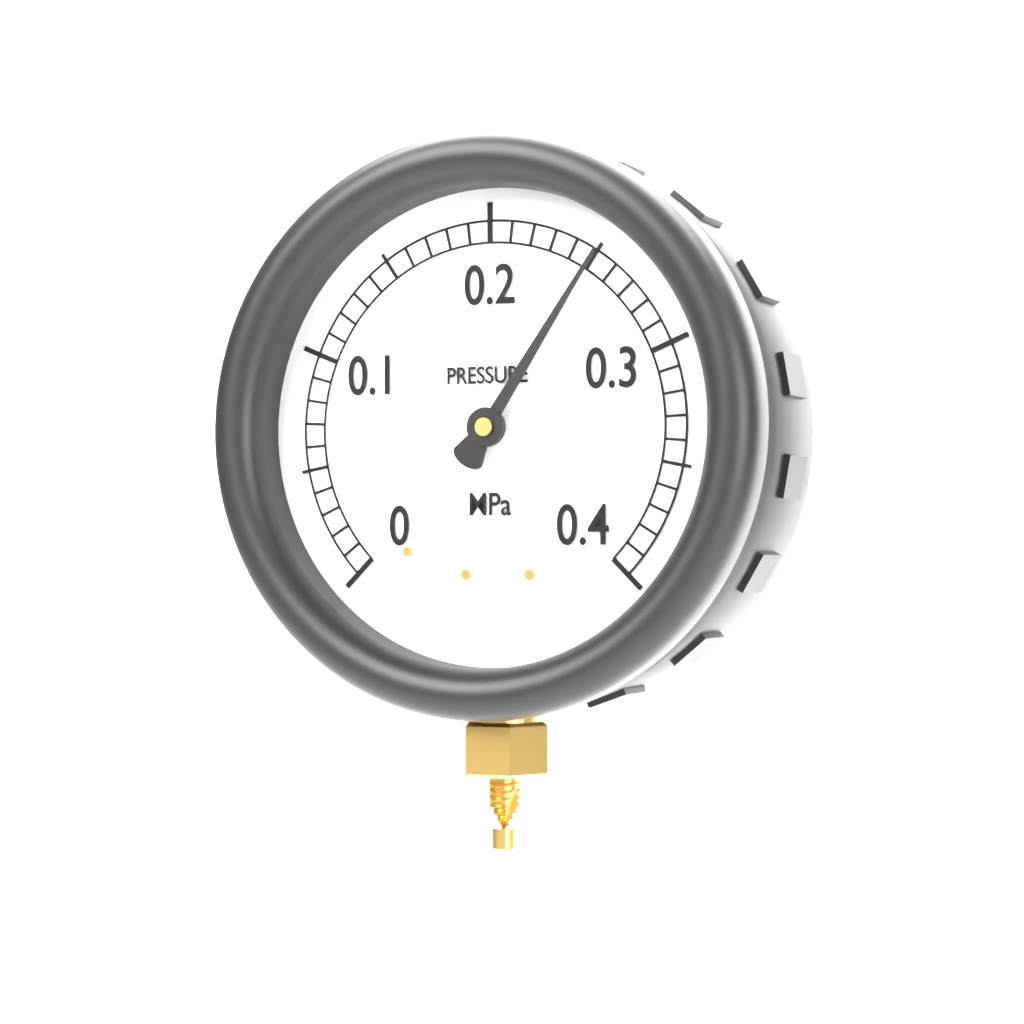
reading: 0.25 MPa
